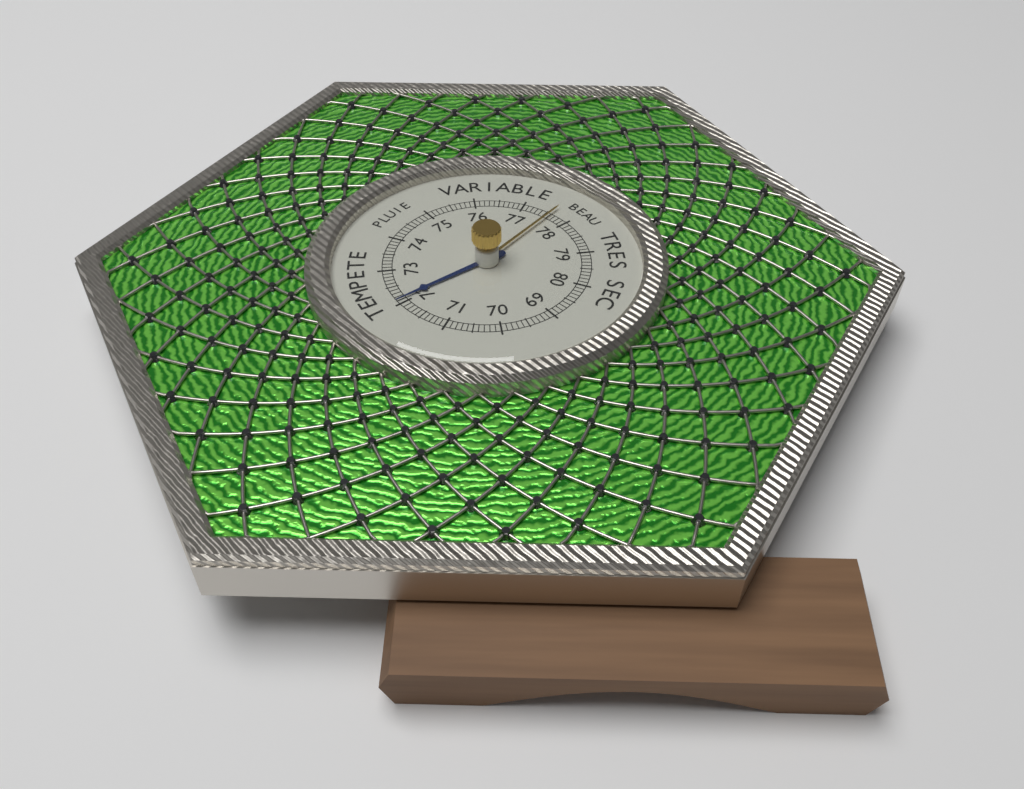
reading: 72.1 (no unit)
